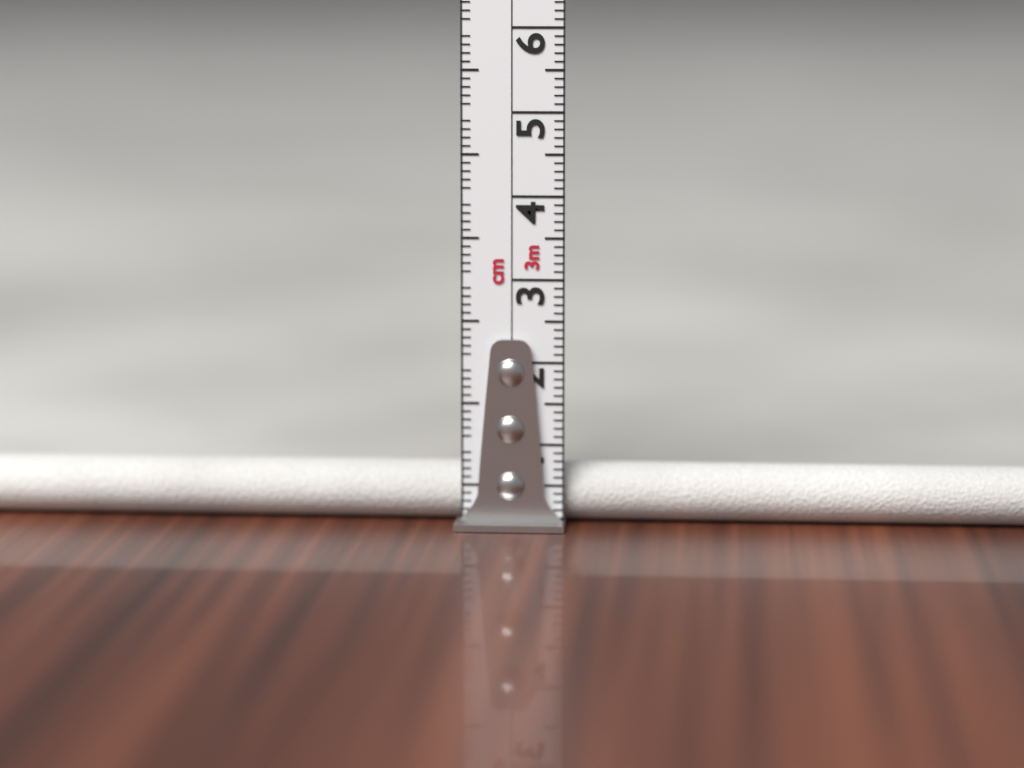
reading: 0.7 cm
